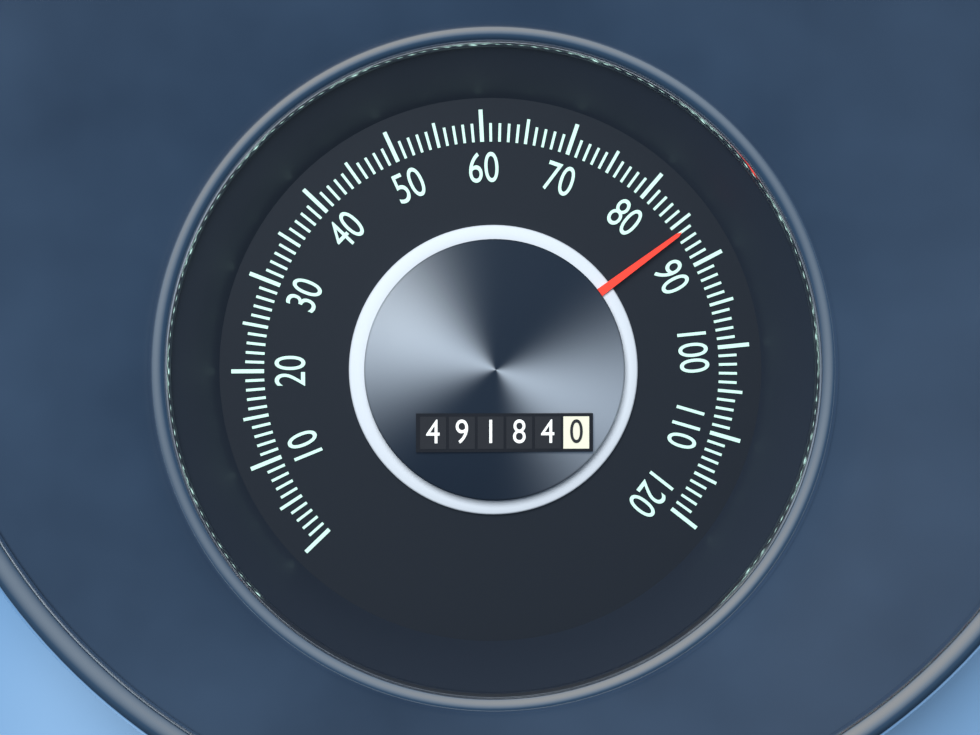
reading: 86 (no unit)
